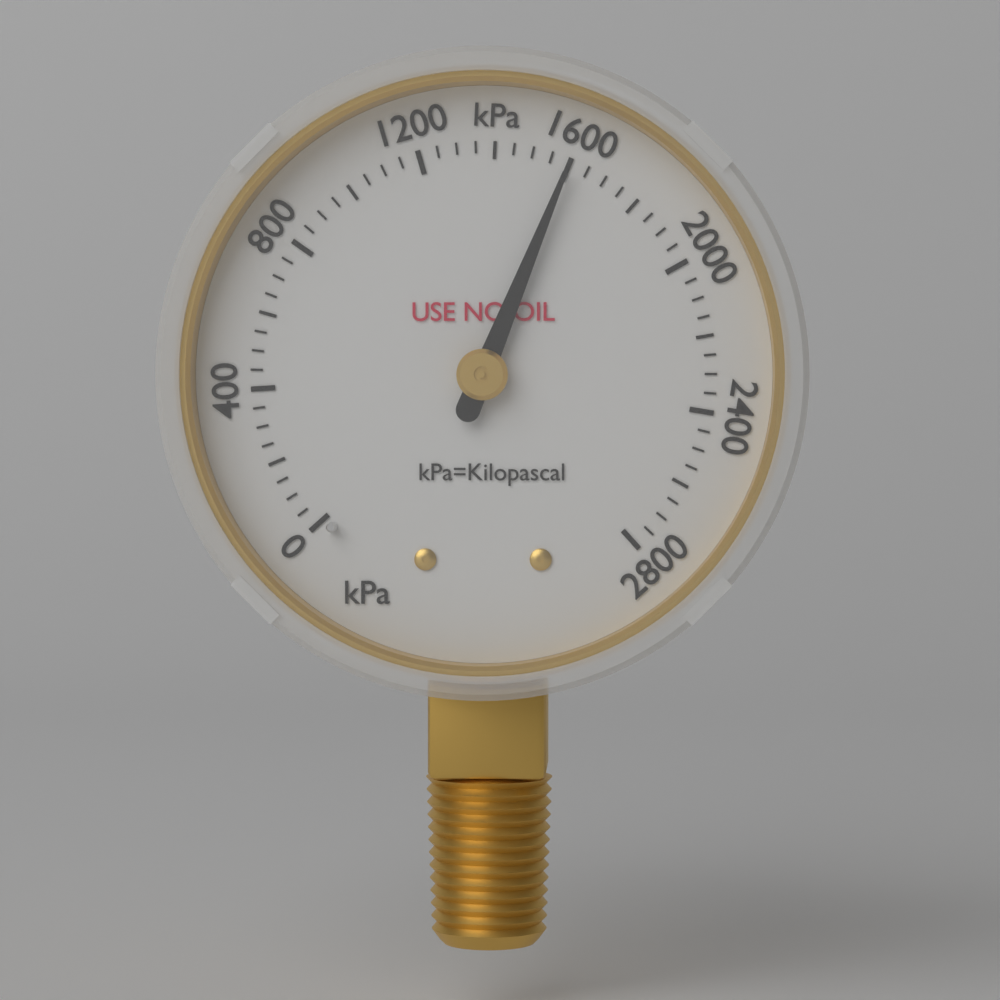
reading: 1600 kPa
